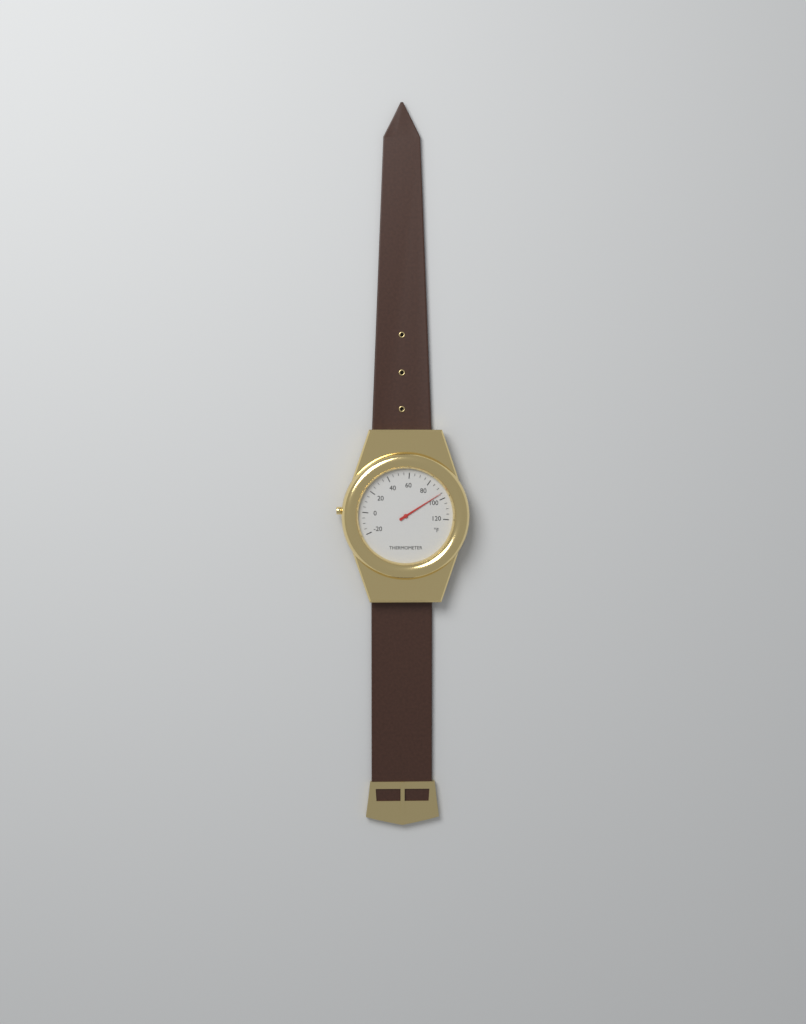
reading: 95 °F
